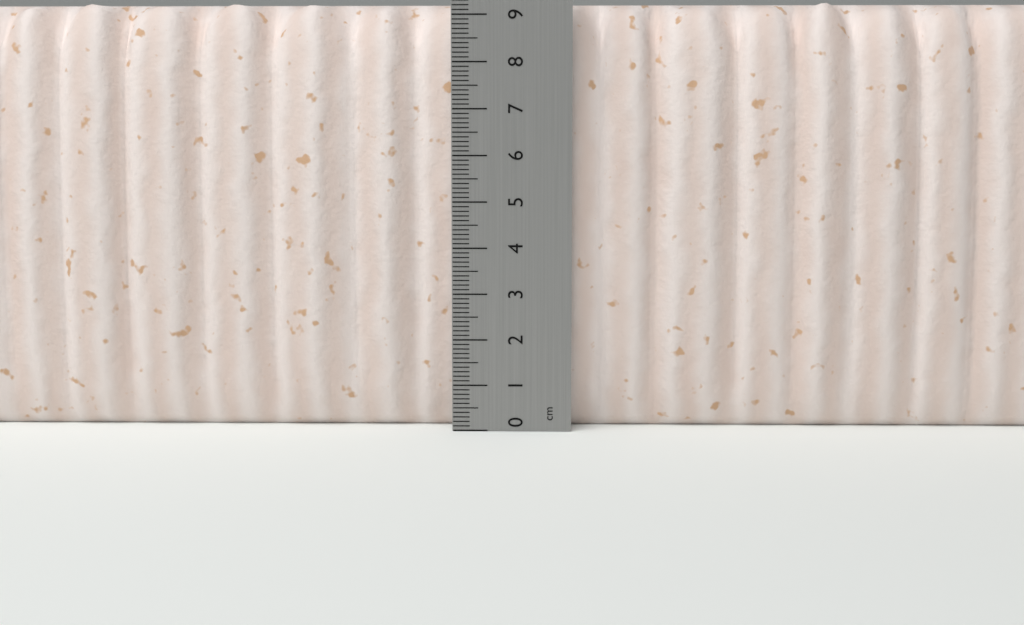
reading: 9.3 cm
